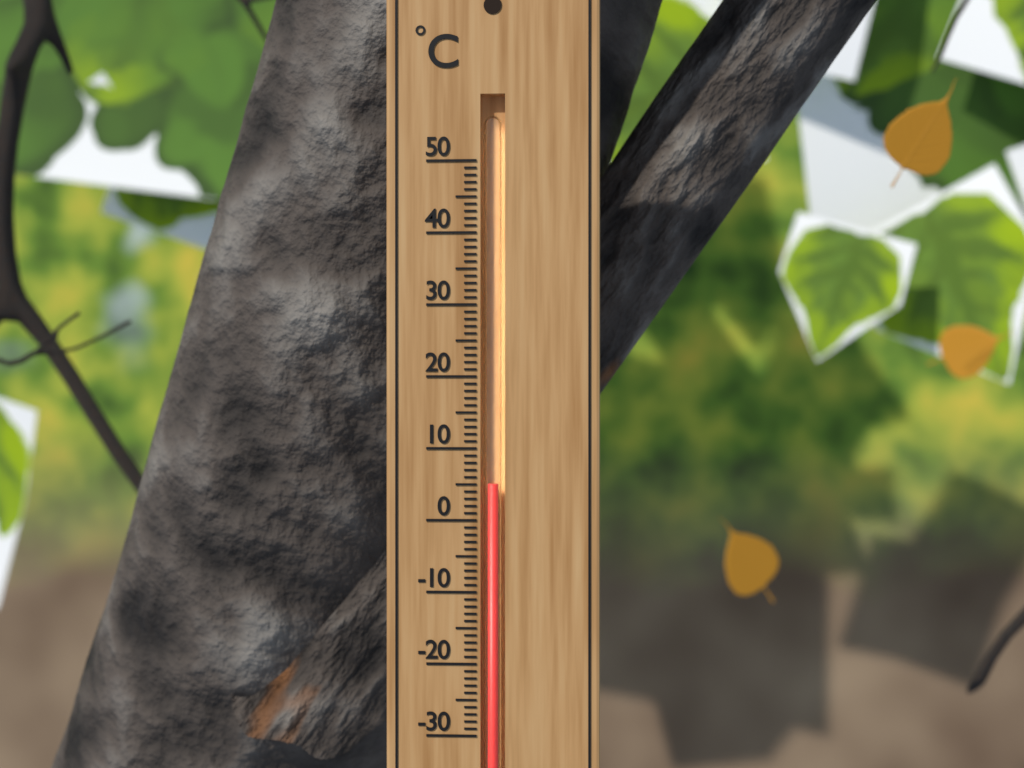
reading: 5 °C
